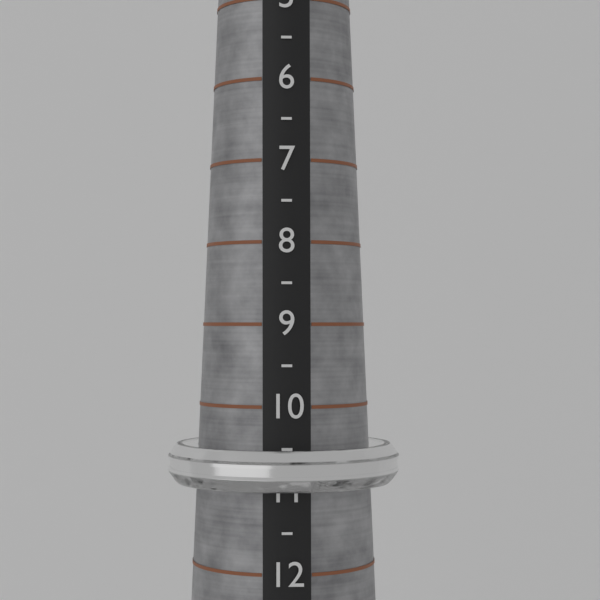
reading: 11.0 (no unit)
